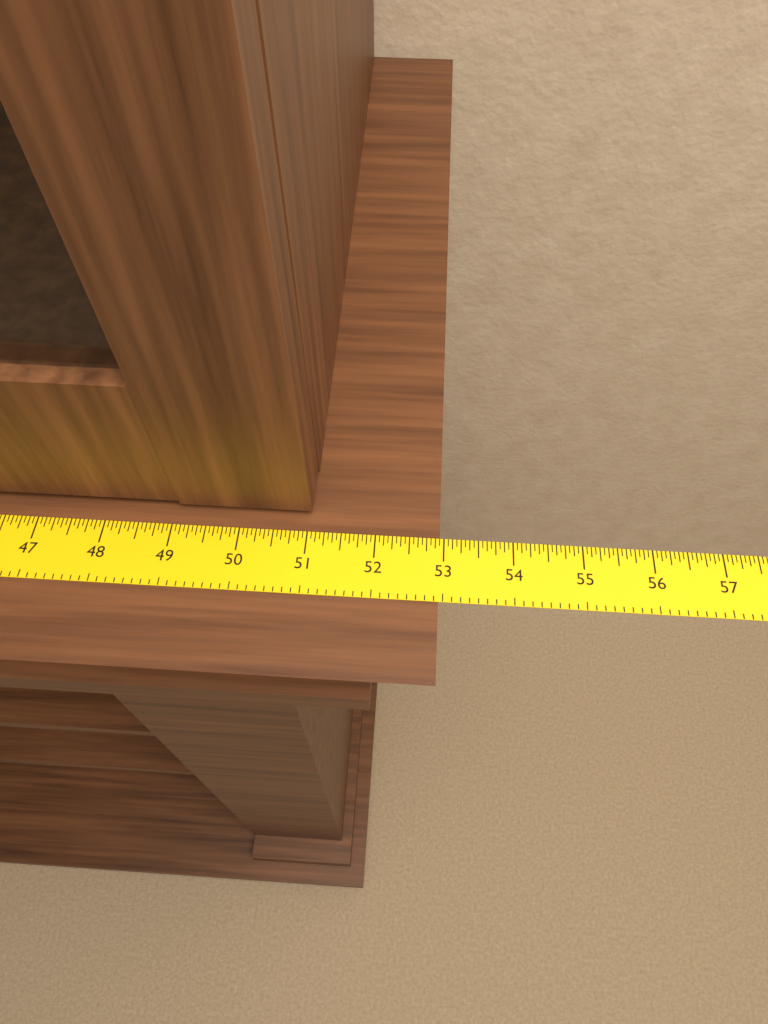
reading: 52.9375 in
